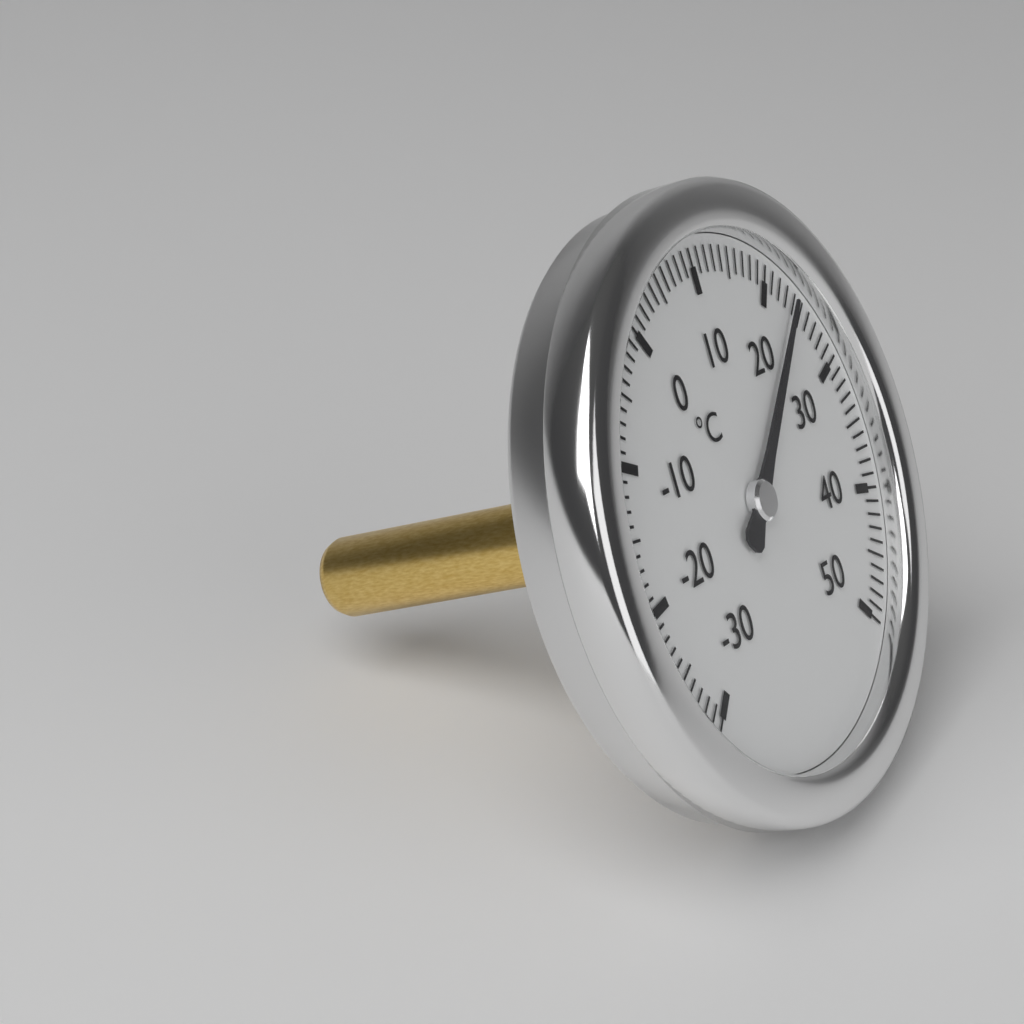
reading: 24 °C
